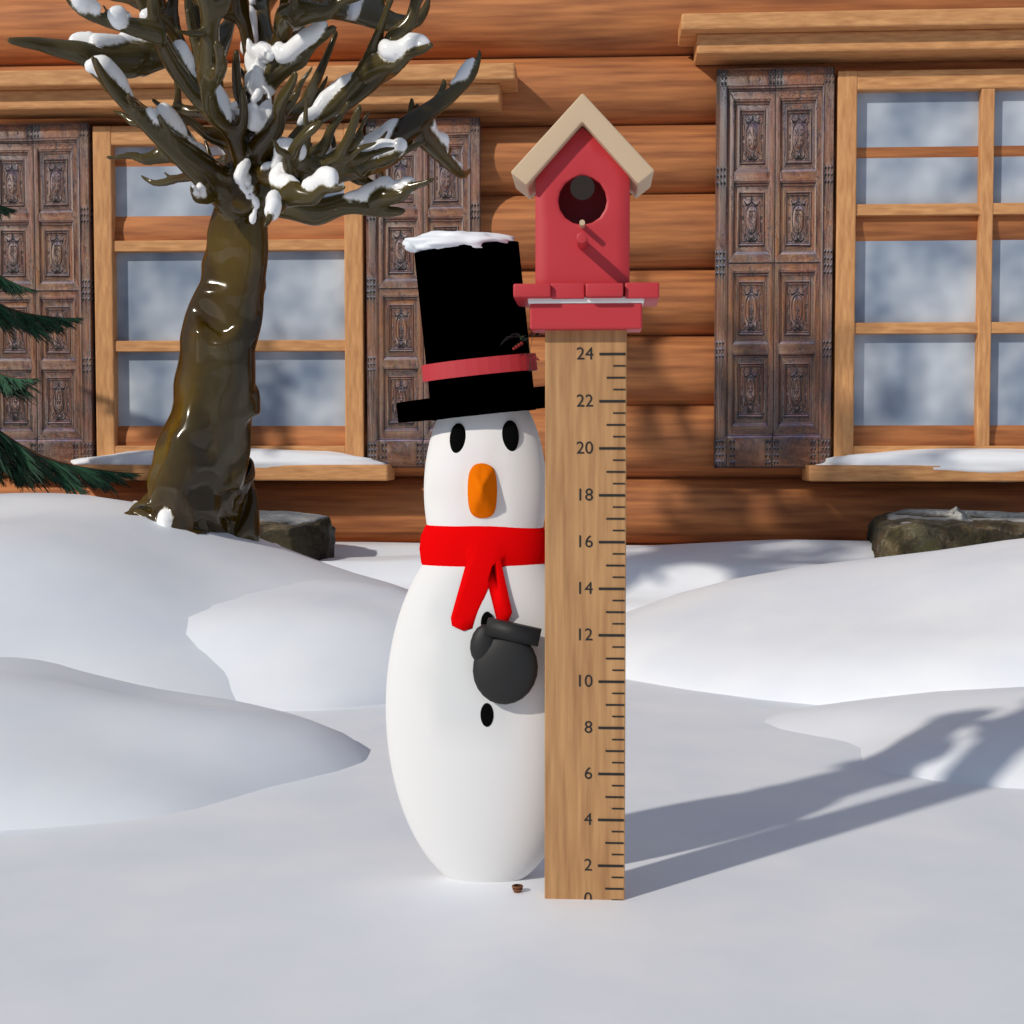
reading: 0.5 (no unit)
